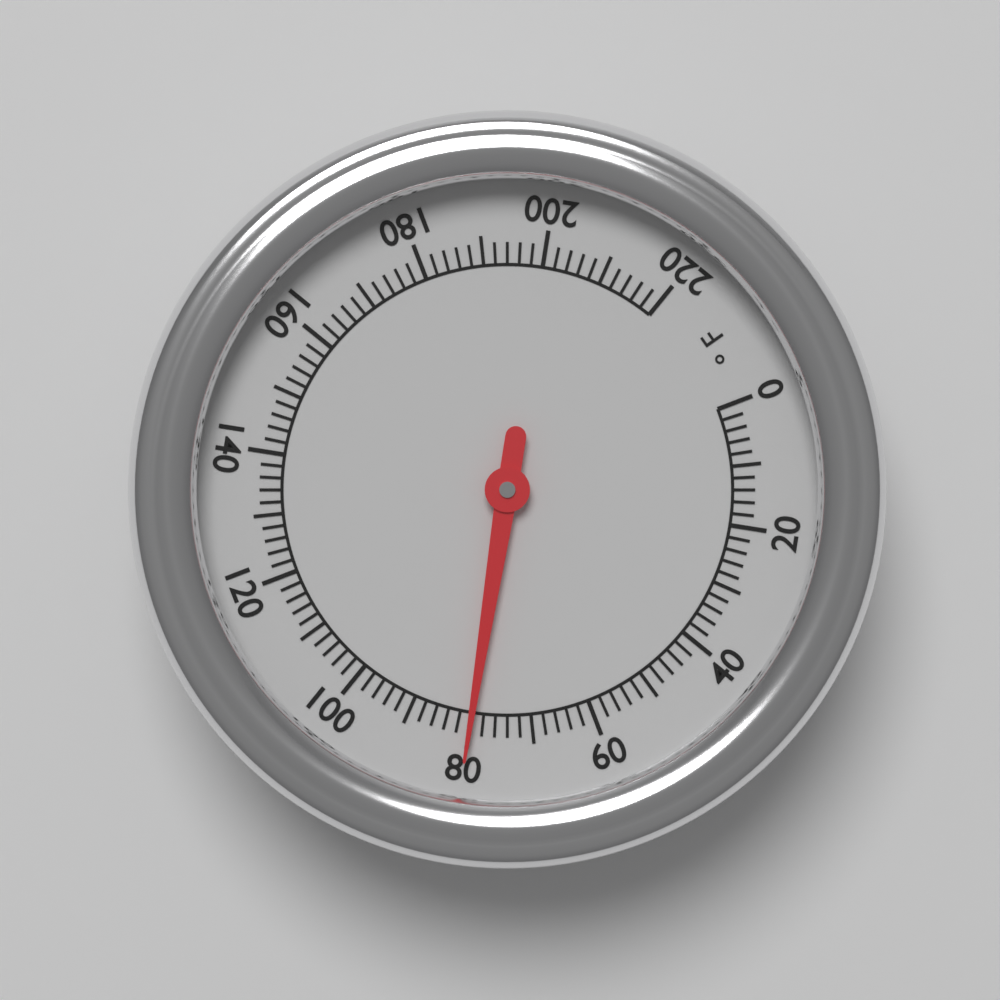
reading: 80 °F
